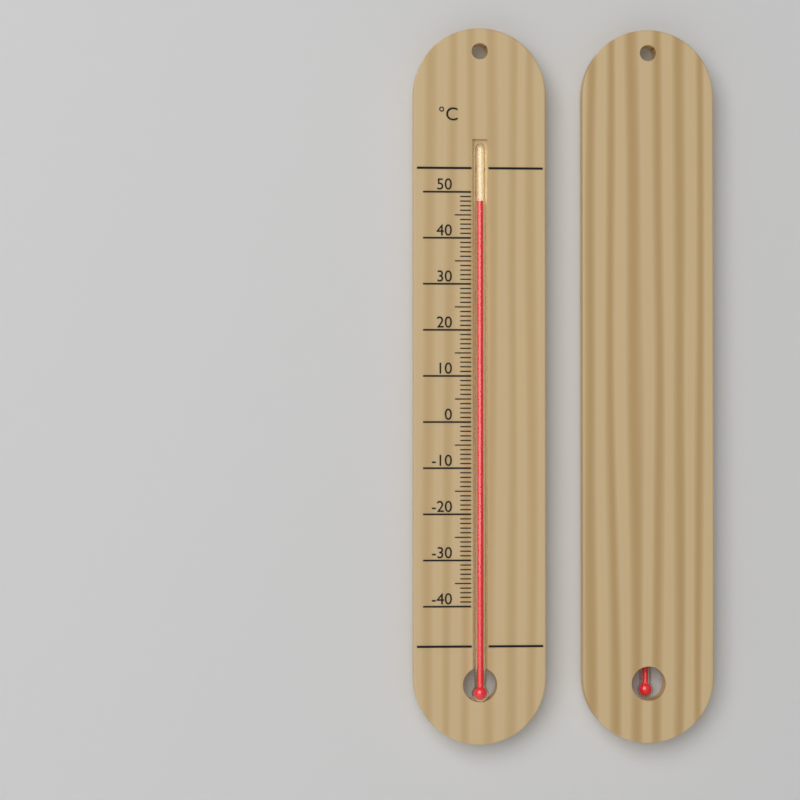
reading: 48 °C
